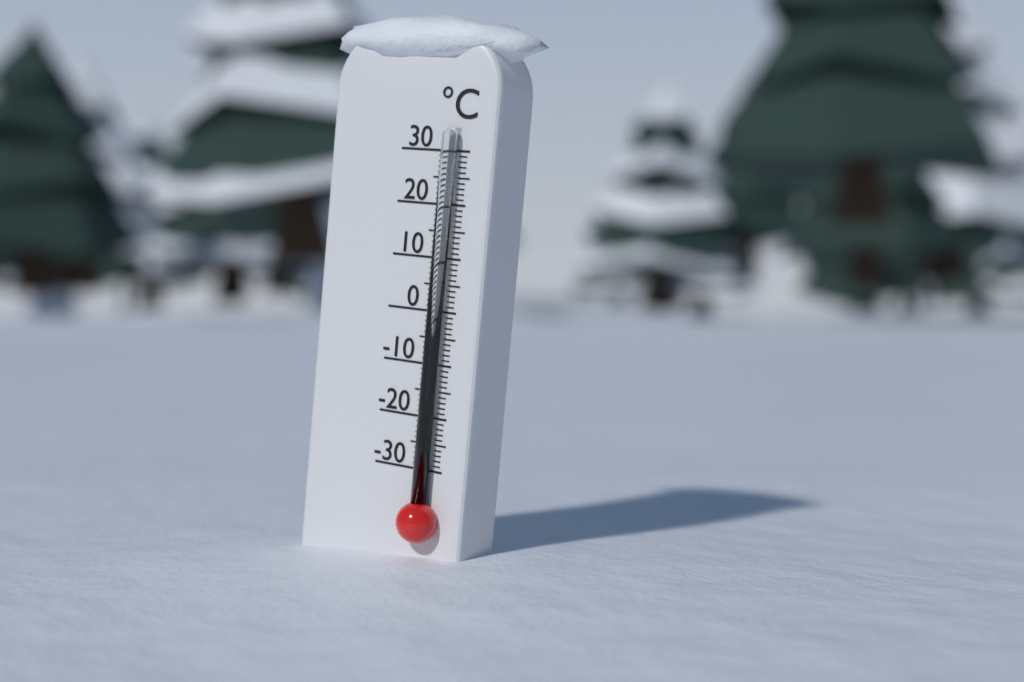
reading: -28 °C
